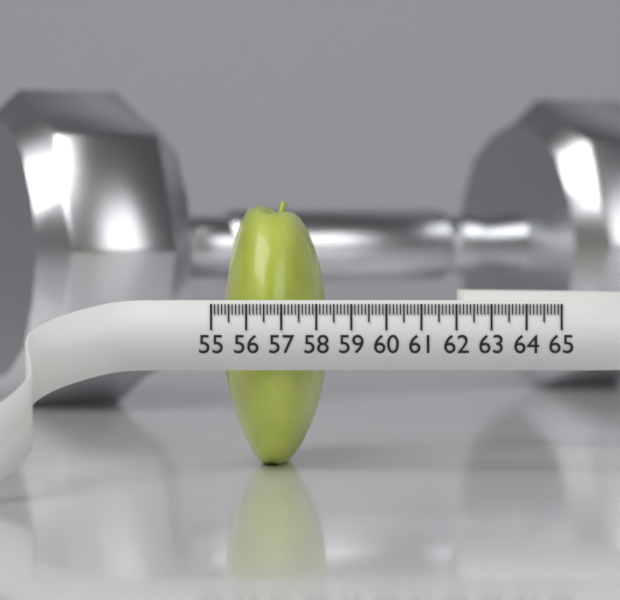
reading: 58.1 (no unit)
